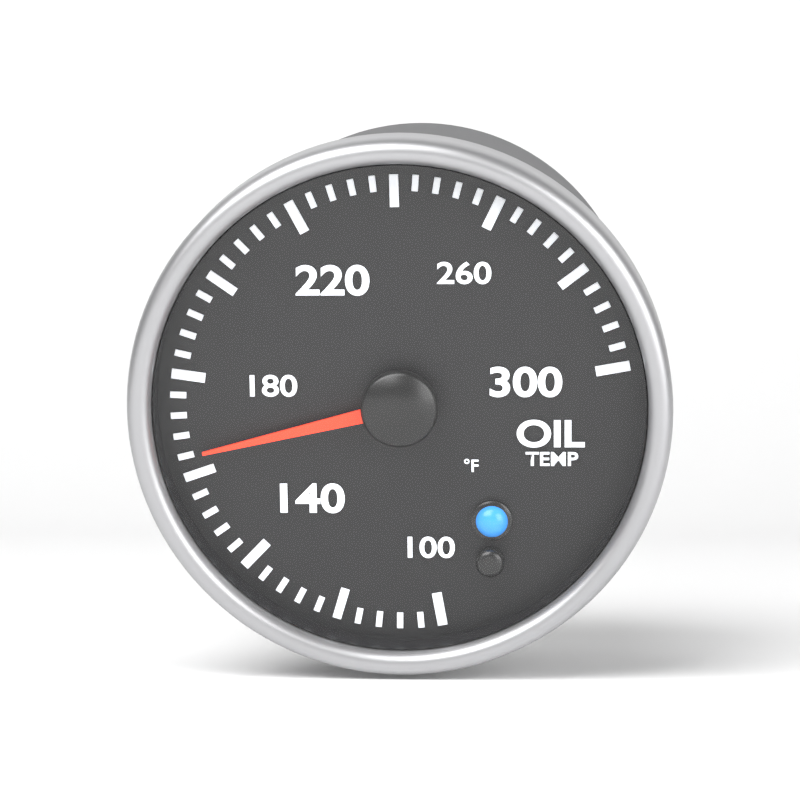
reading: 164 °F
